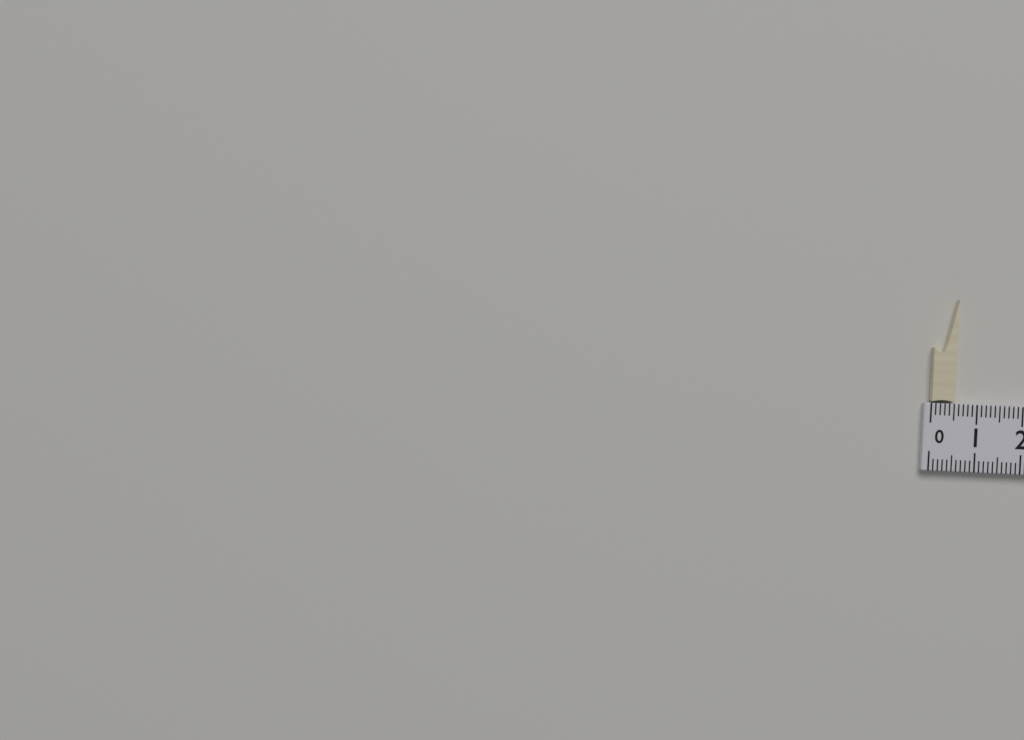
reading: 0.5 cm
